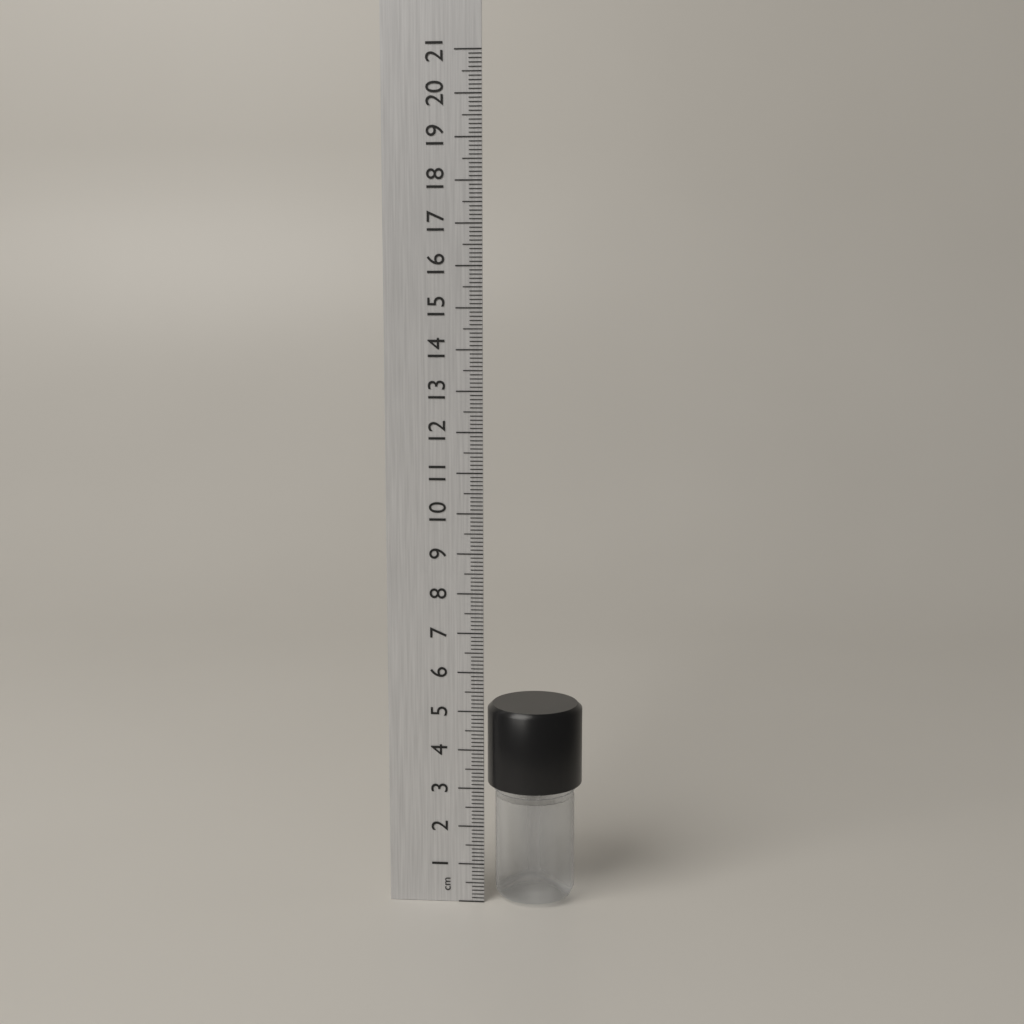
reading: 5.1 cm
